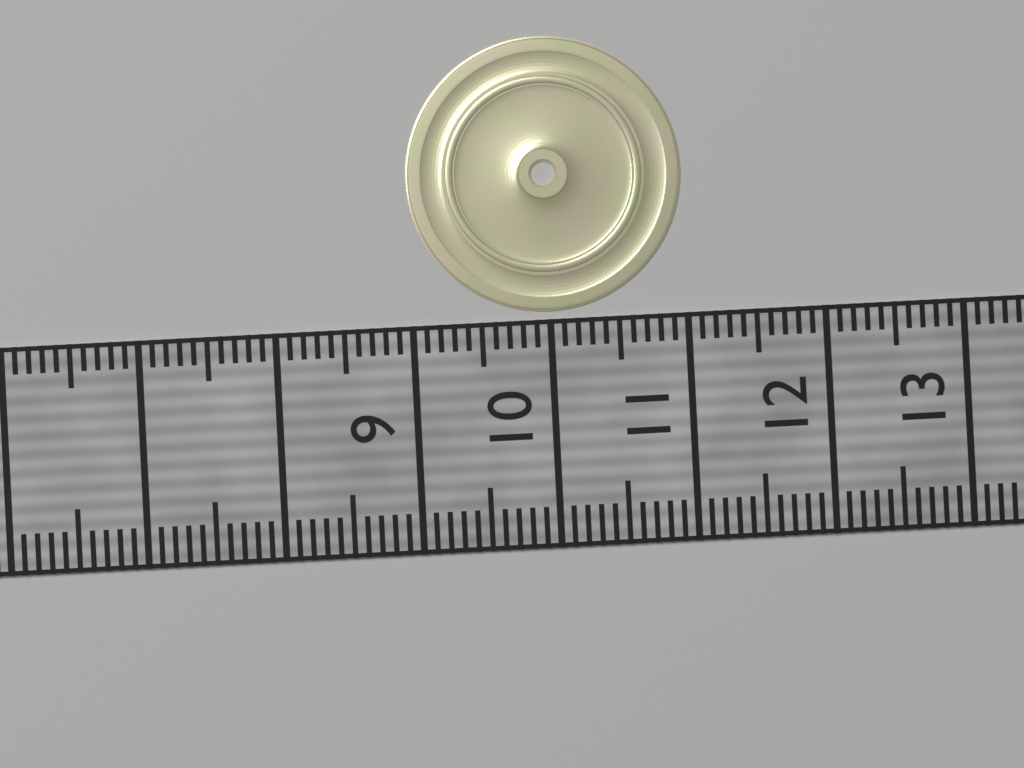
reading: 11.0 (no unit)
